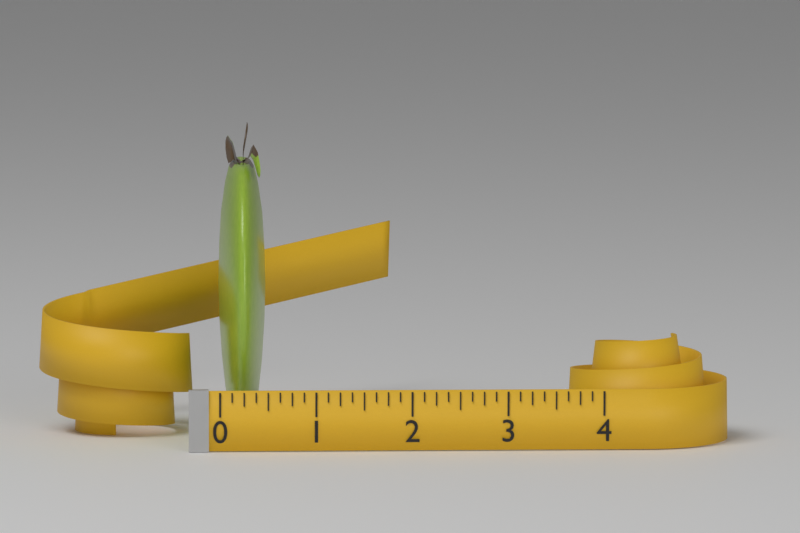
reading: 0.500 (no unit)
